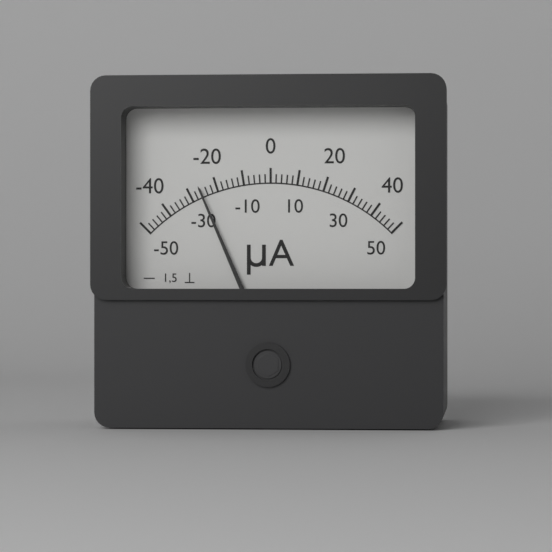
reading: -26 µA
